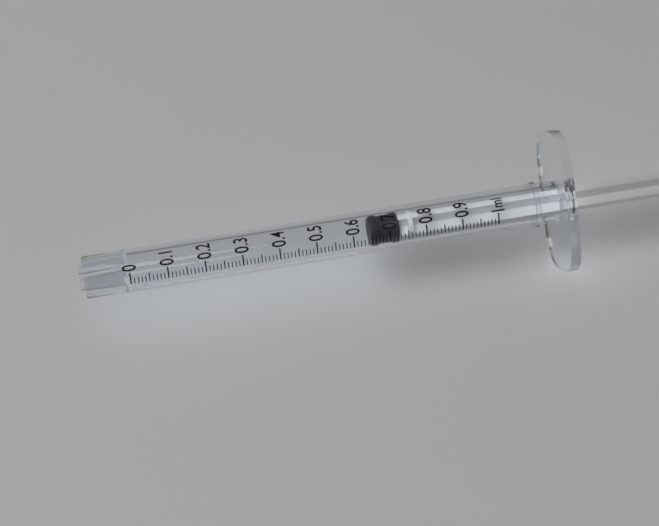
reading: 0.65 ml
